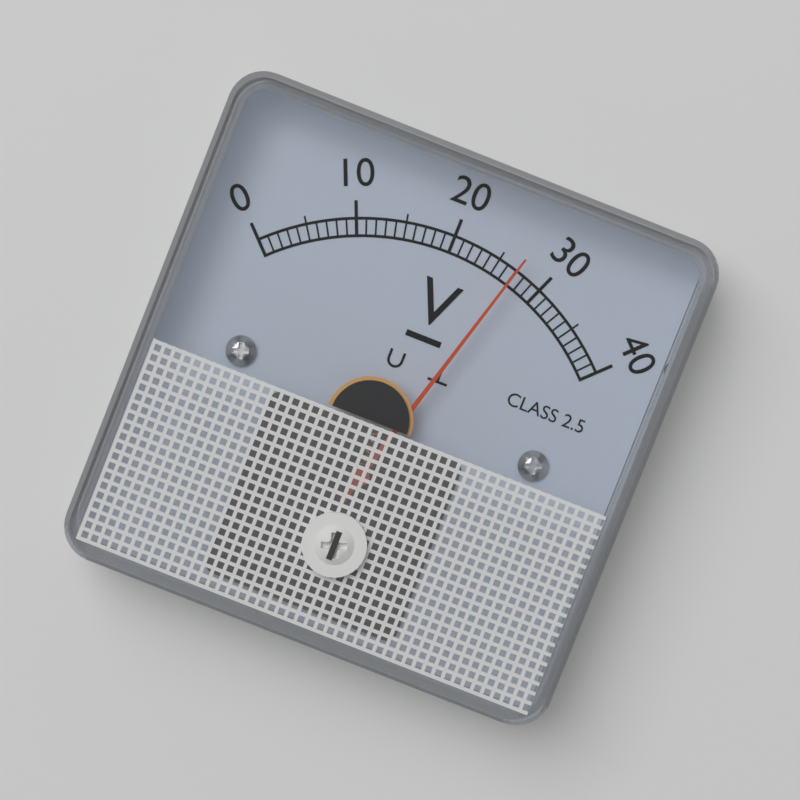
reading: 27 V
